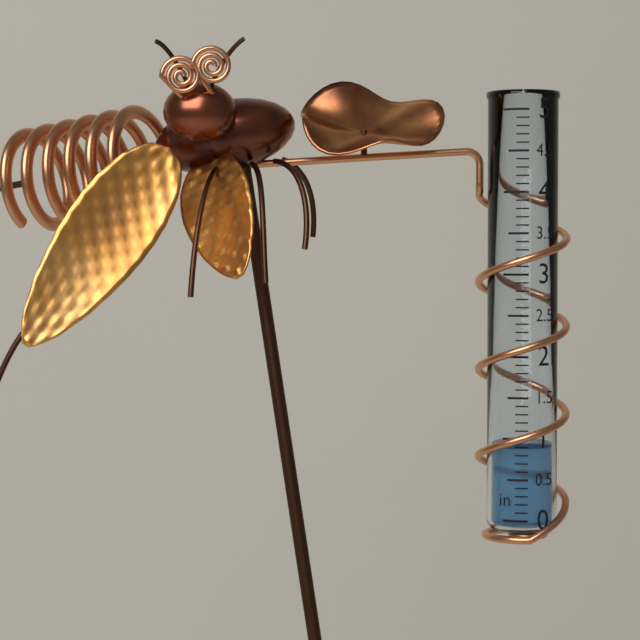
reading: 0.9 in
